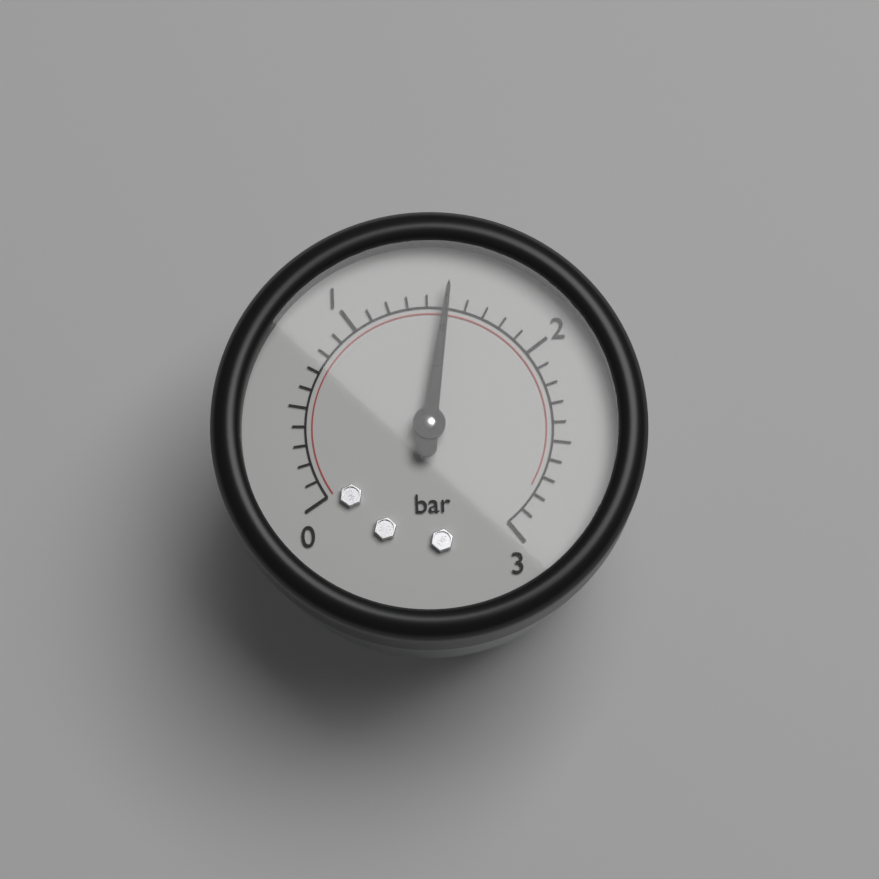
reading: 1.5 bar
